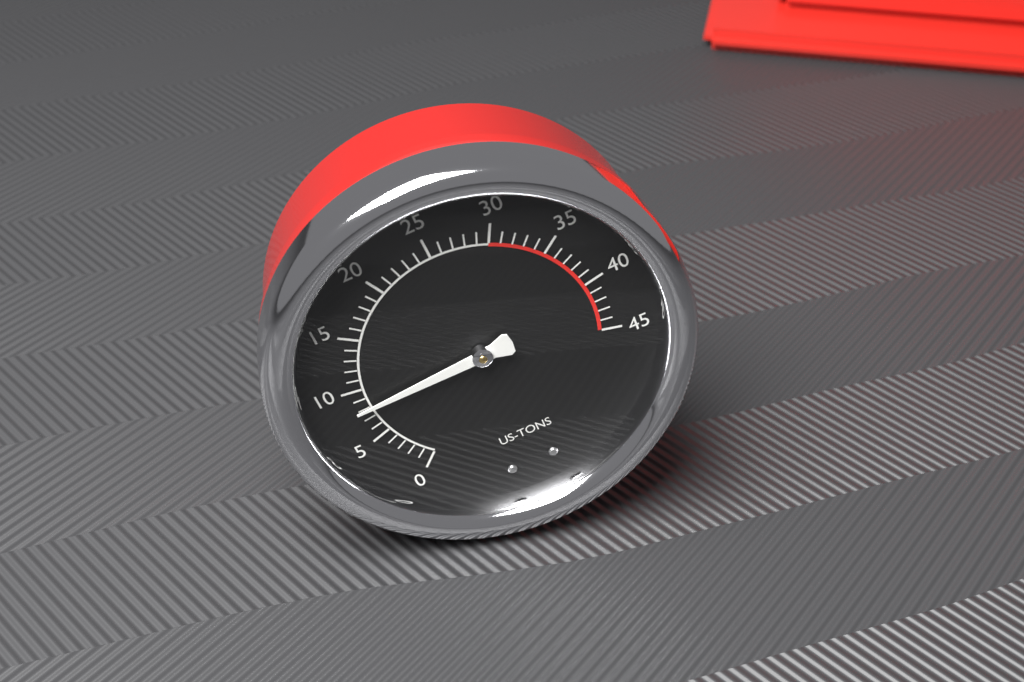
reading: 8 US tons
